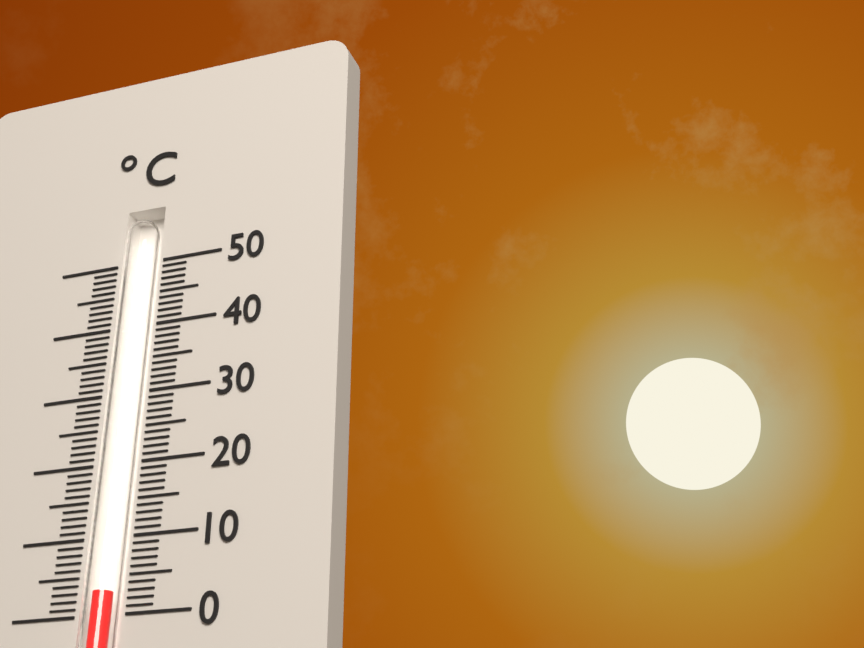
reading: 3 °C
